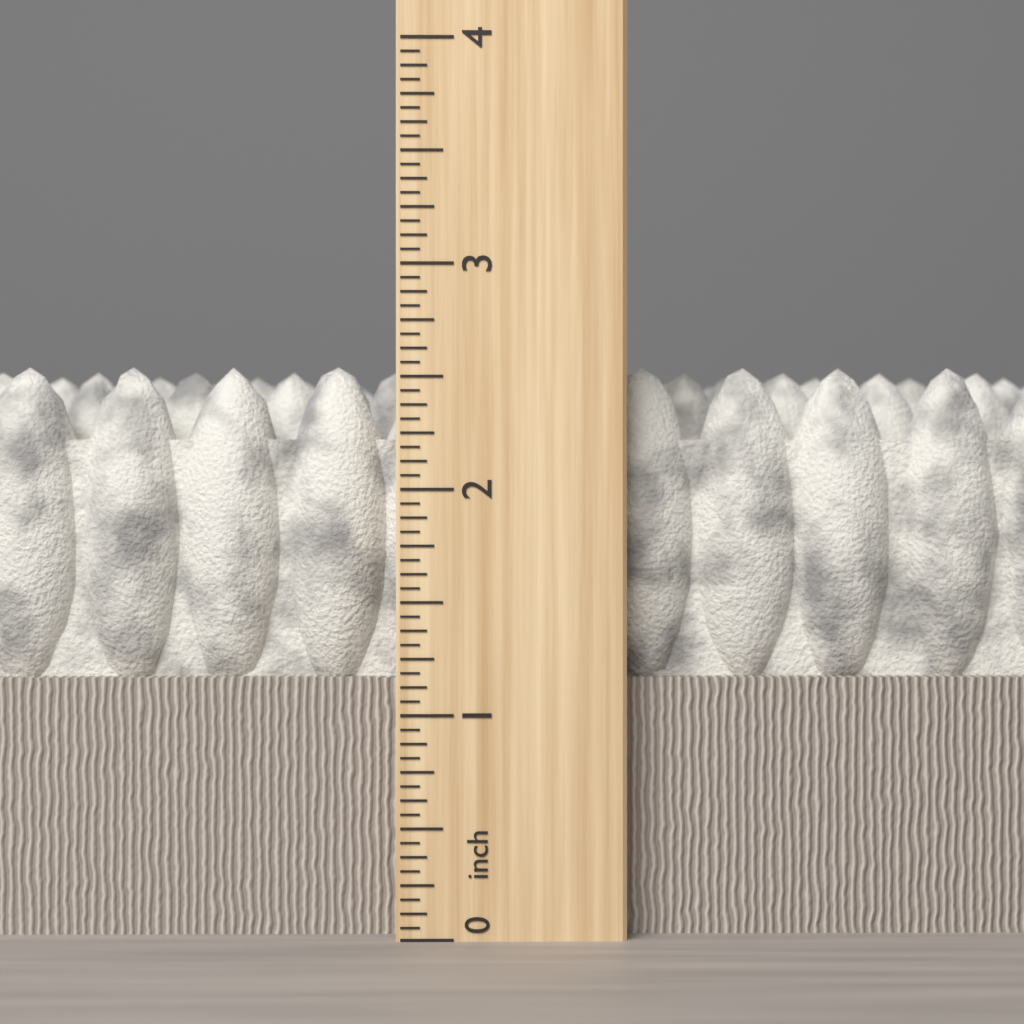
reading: 2.5625 inch
